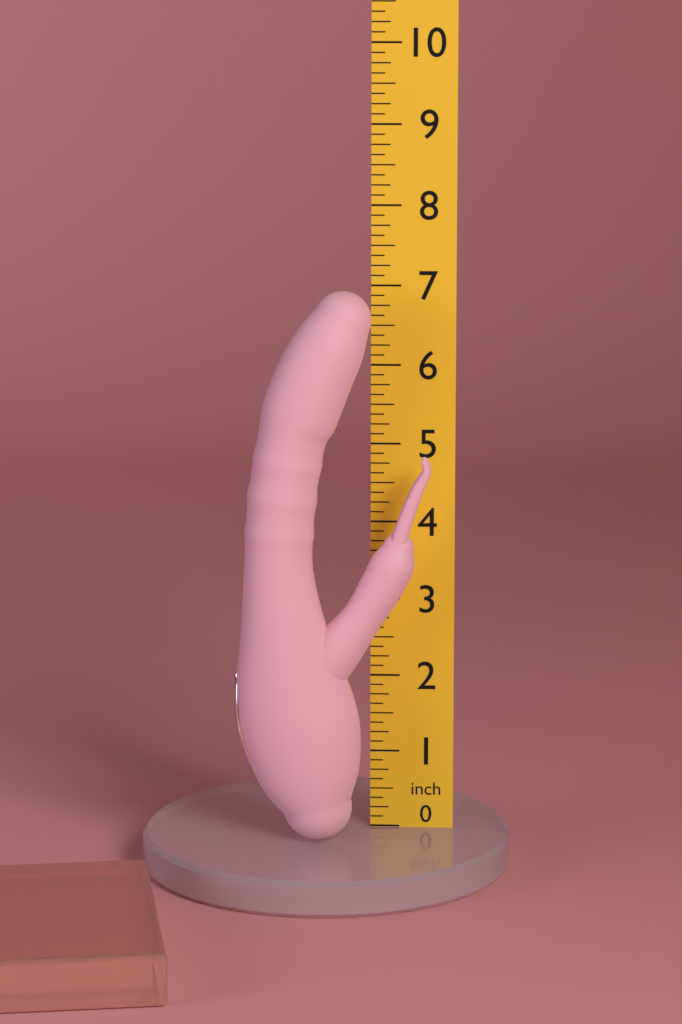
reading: 7.000 inch
